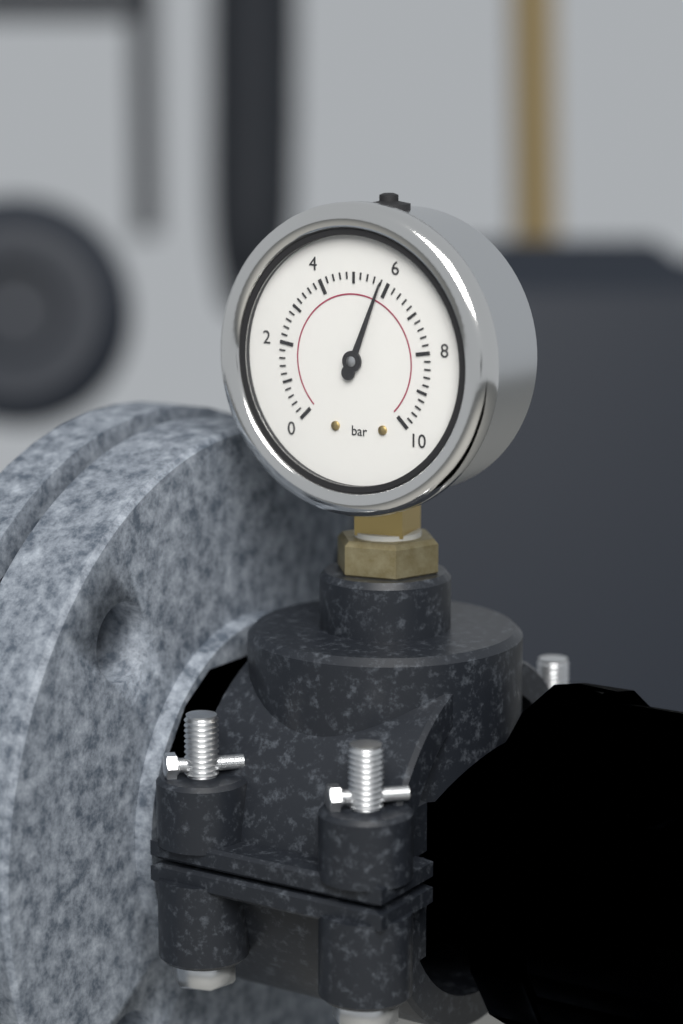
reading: 5.8 bar
